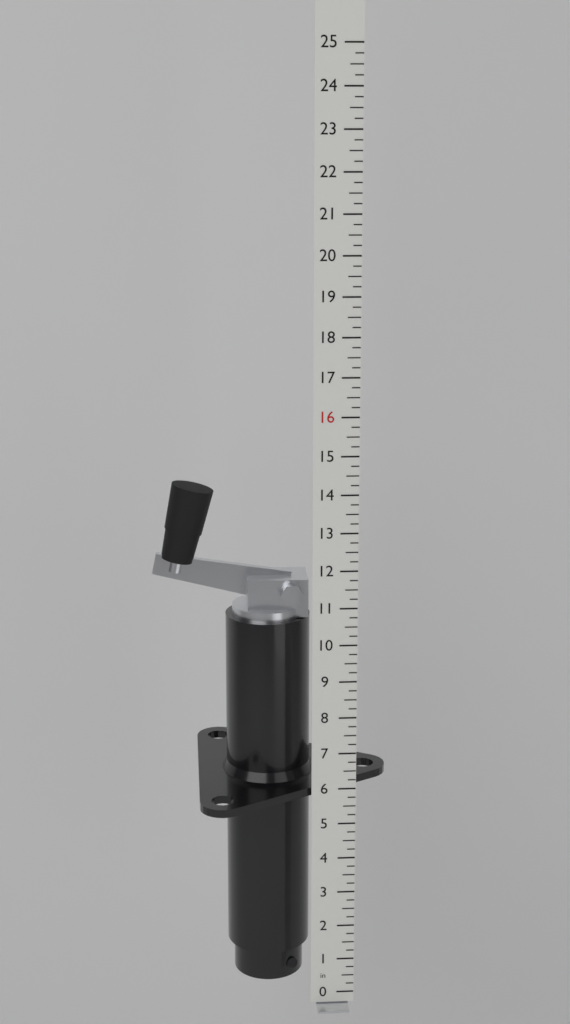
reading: 14.00 in
